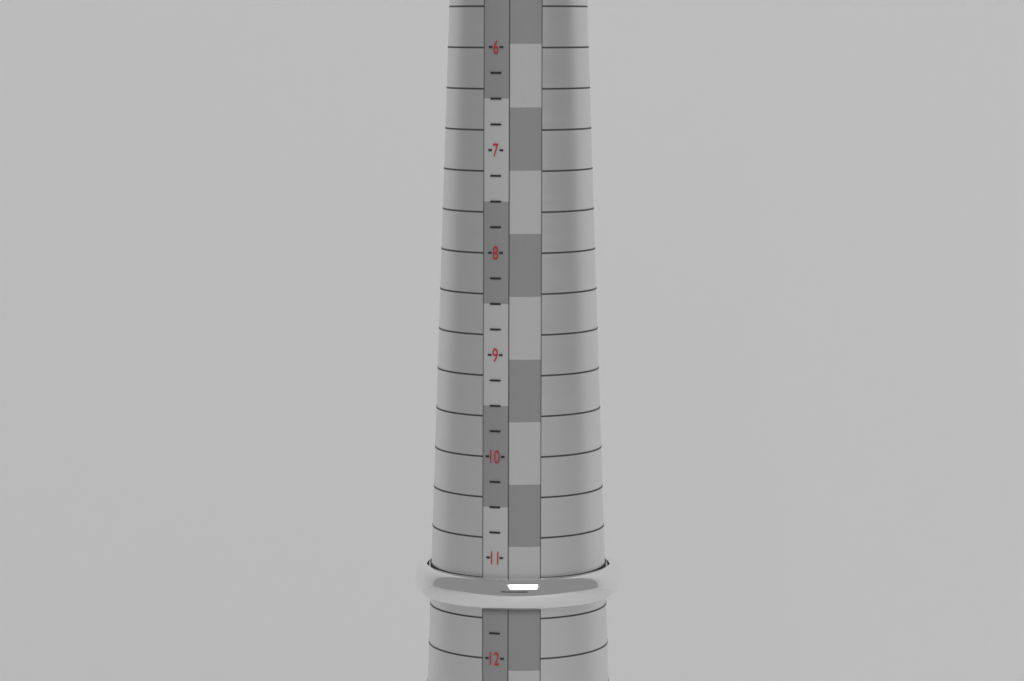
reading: 11.50 (no unit)
